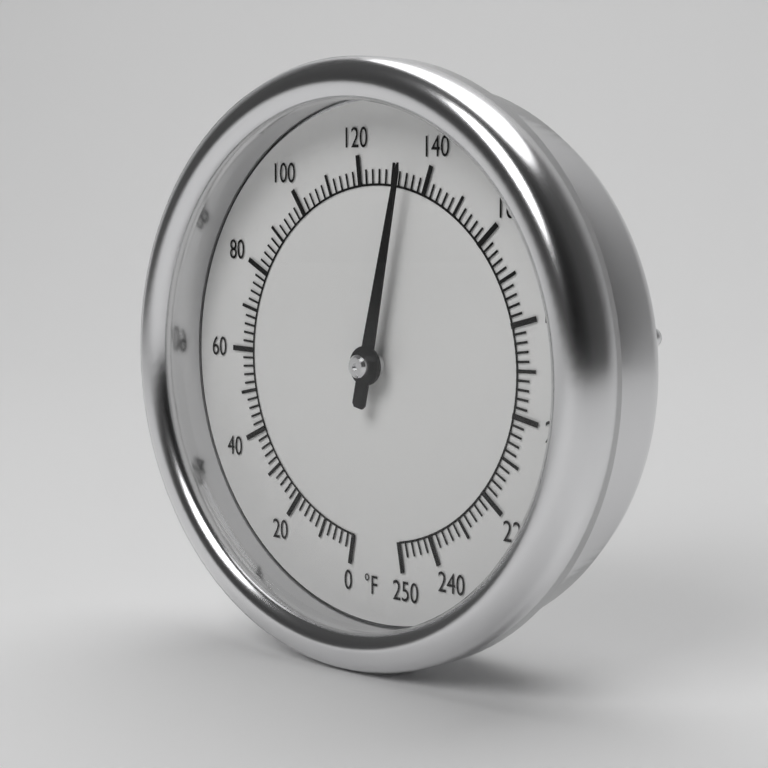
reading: 134 °F
